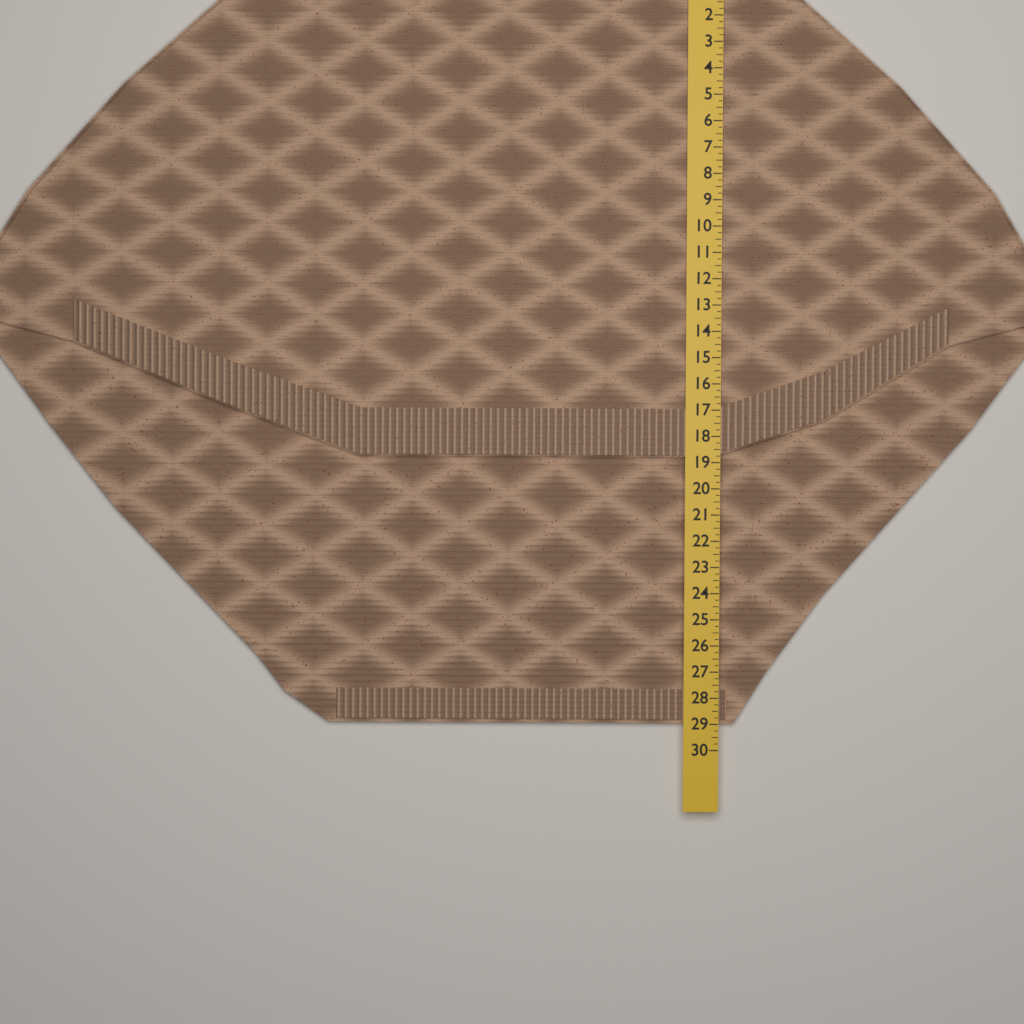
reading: 29.00 in
